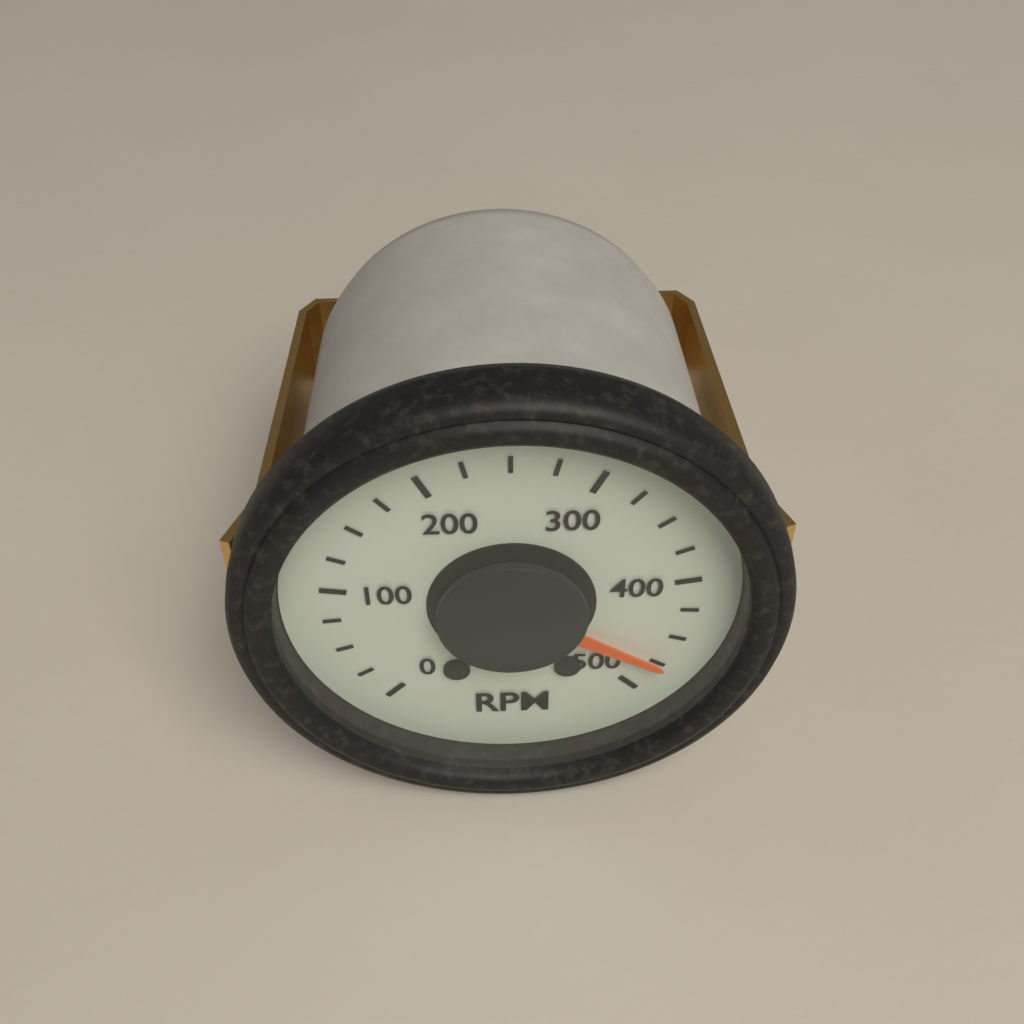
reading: 475 RPM
